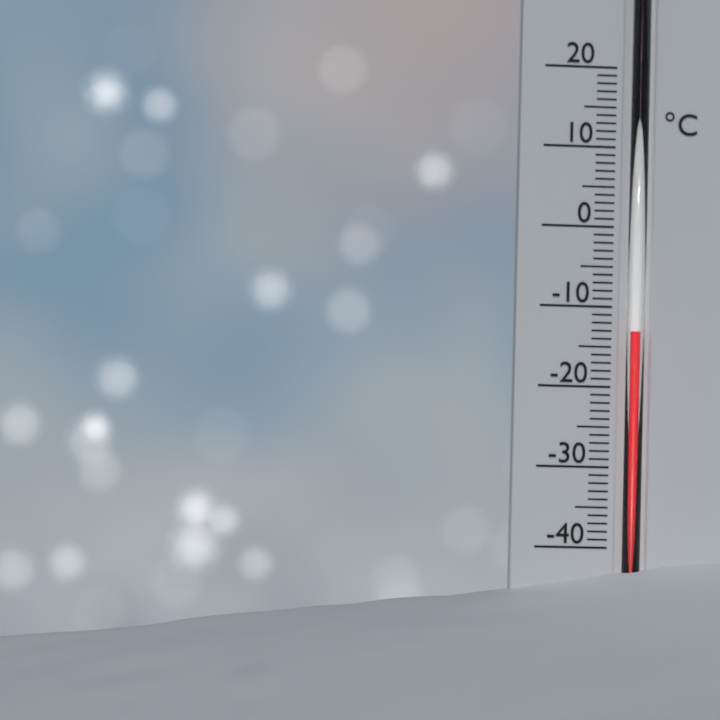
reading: -13 °C
